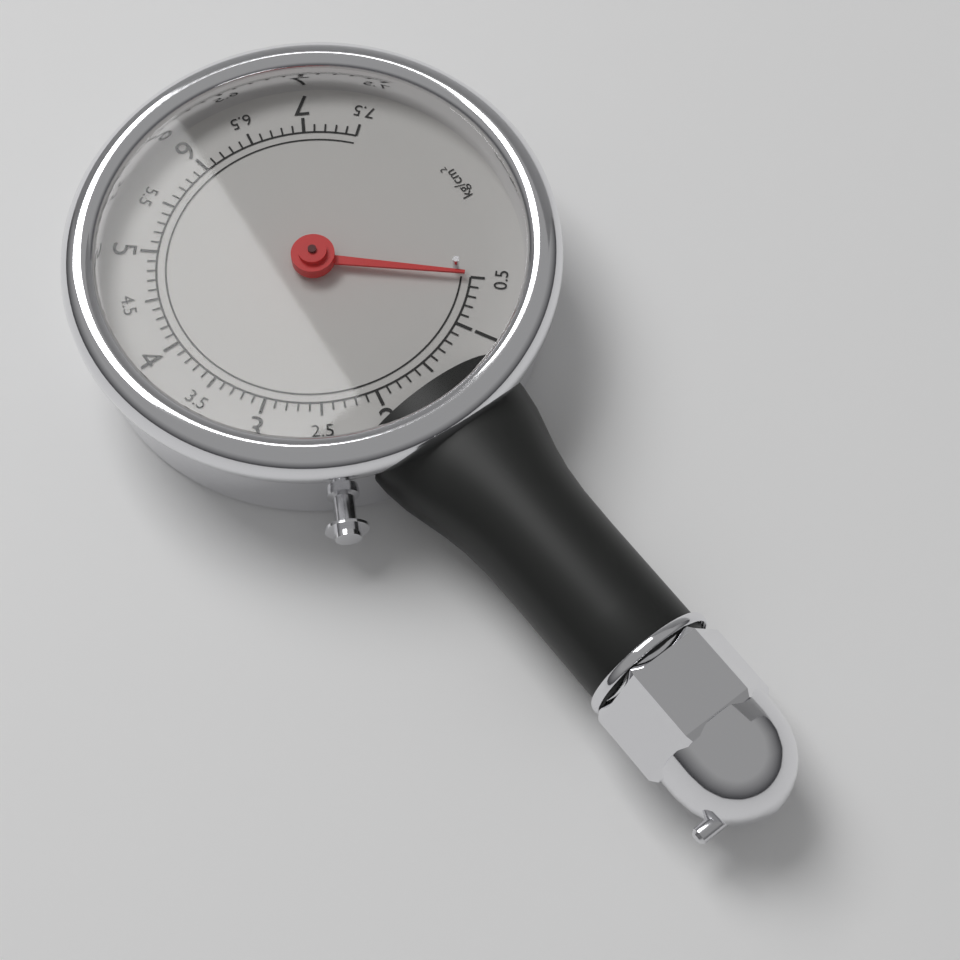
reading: 0.5 kg/cm²
